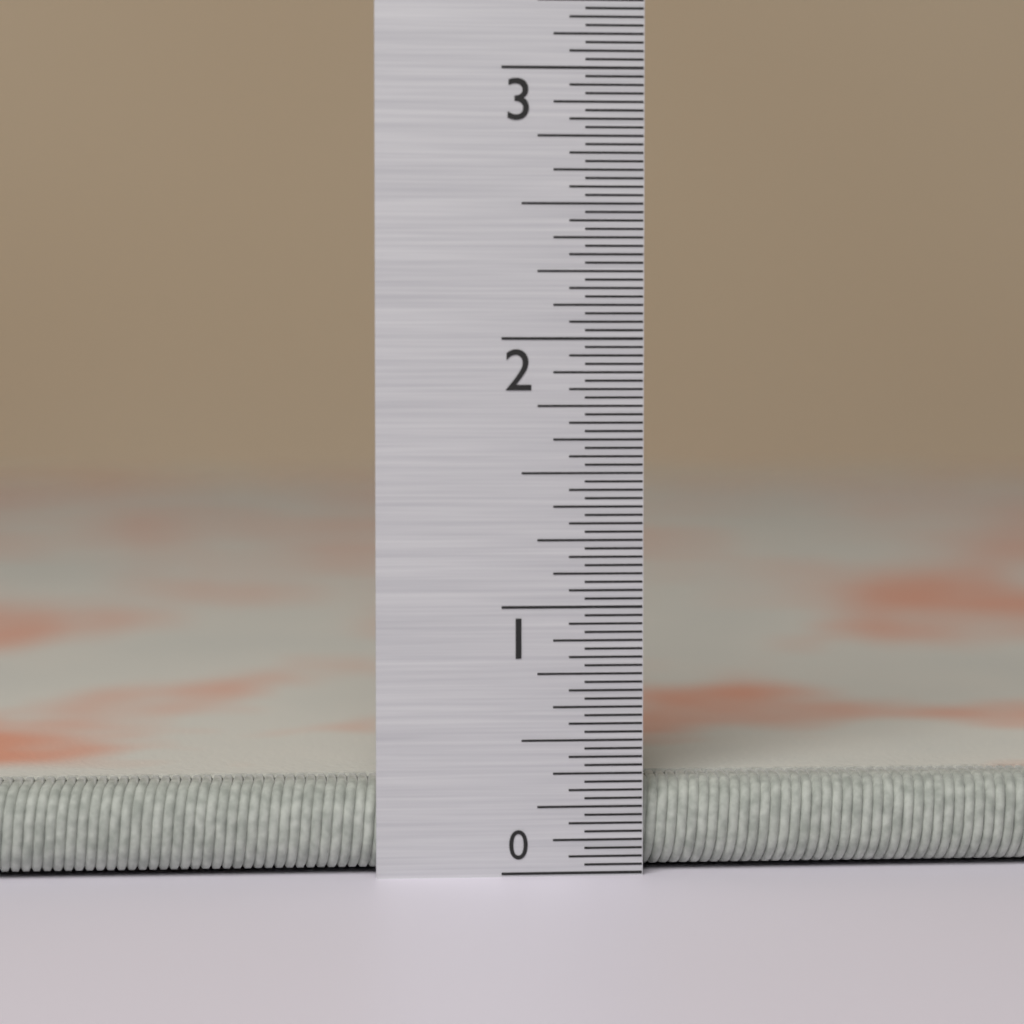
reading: 0.34375 in
